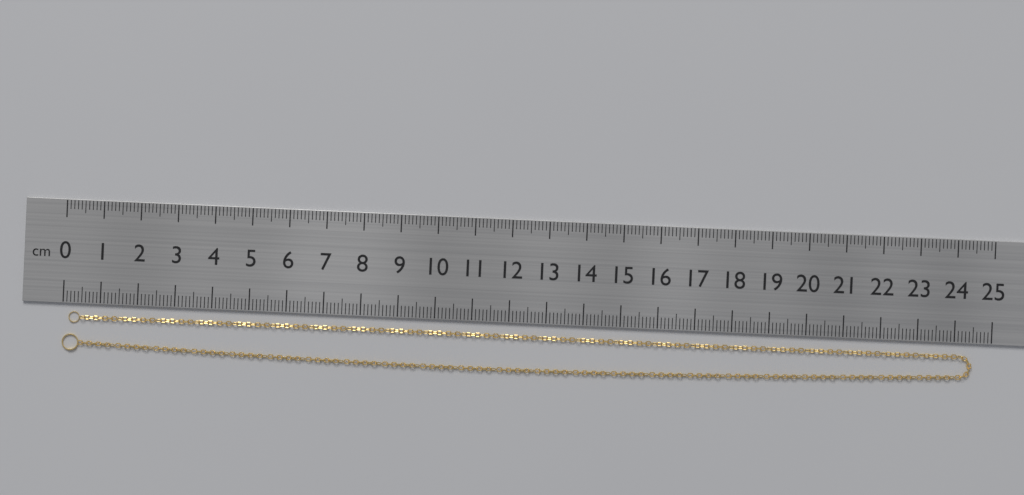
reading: 24.5 cm
